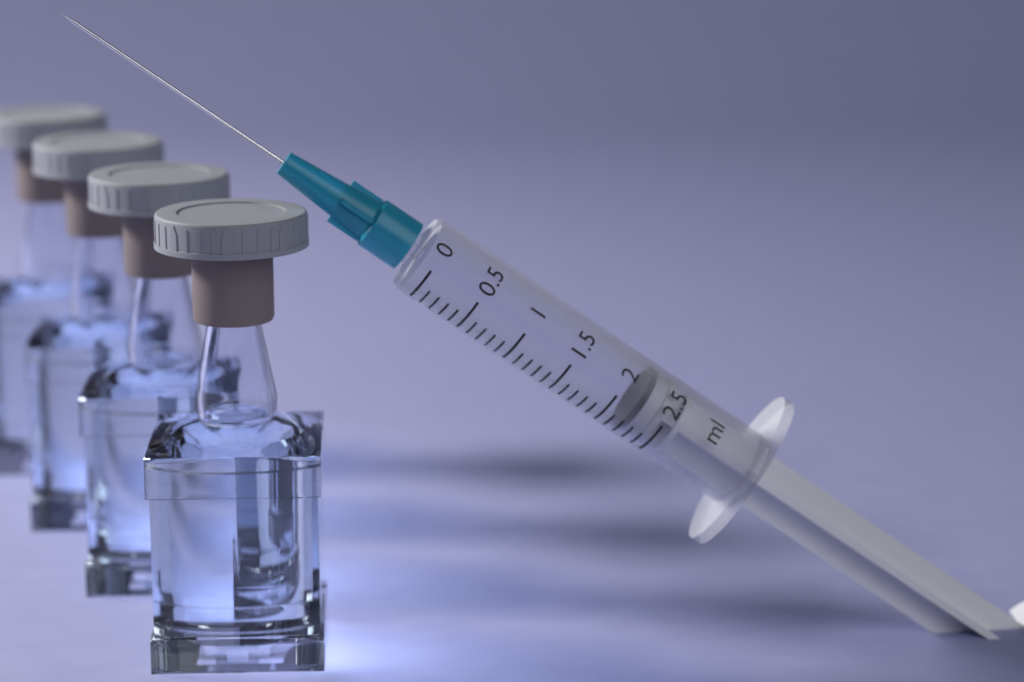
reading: 2.2 ml
